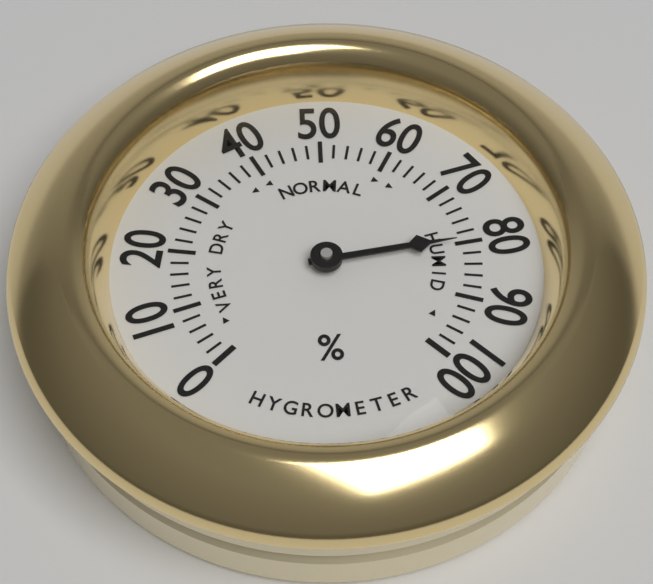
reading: 80 %
